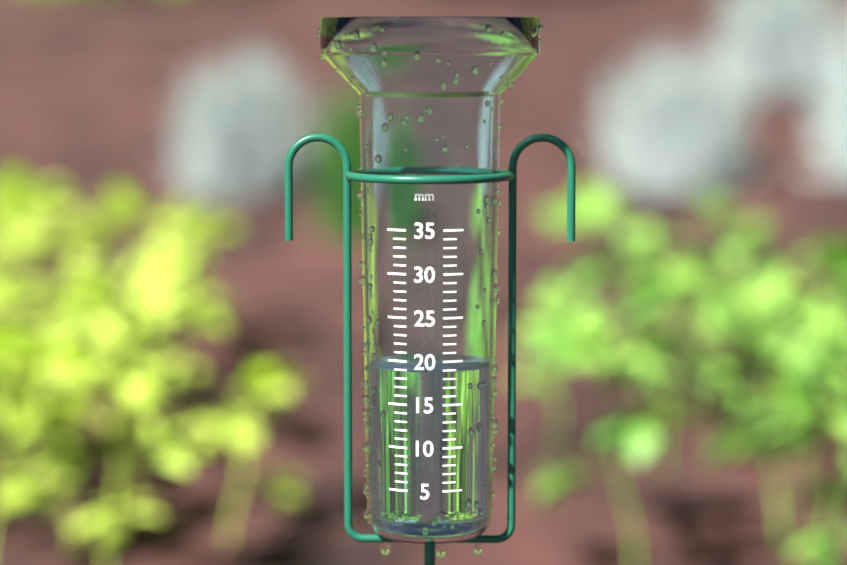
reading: 19 mm
